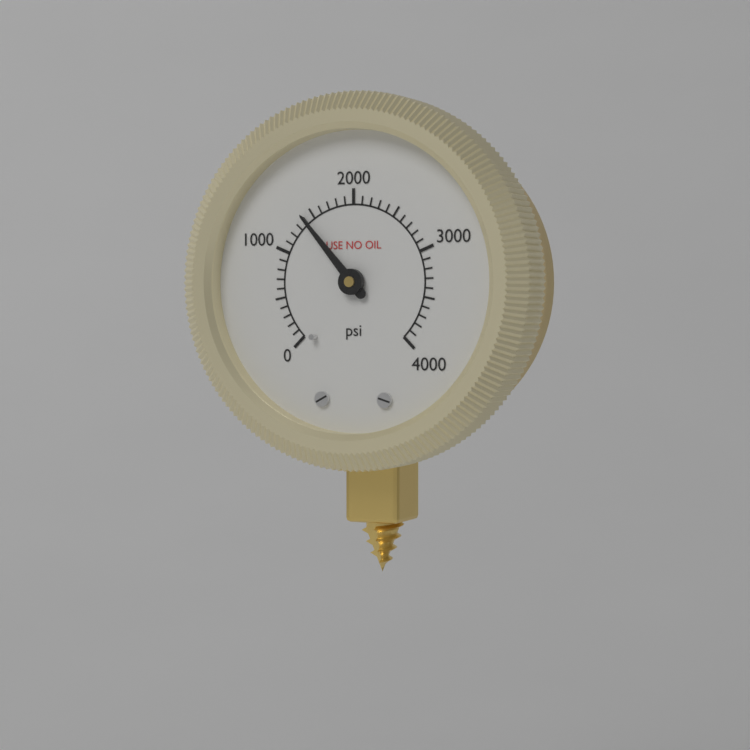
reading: 1400 psi
